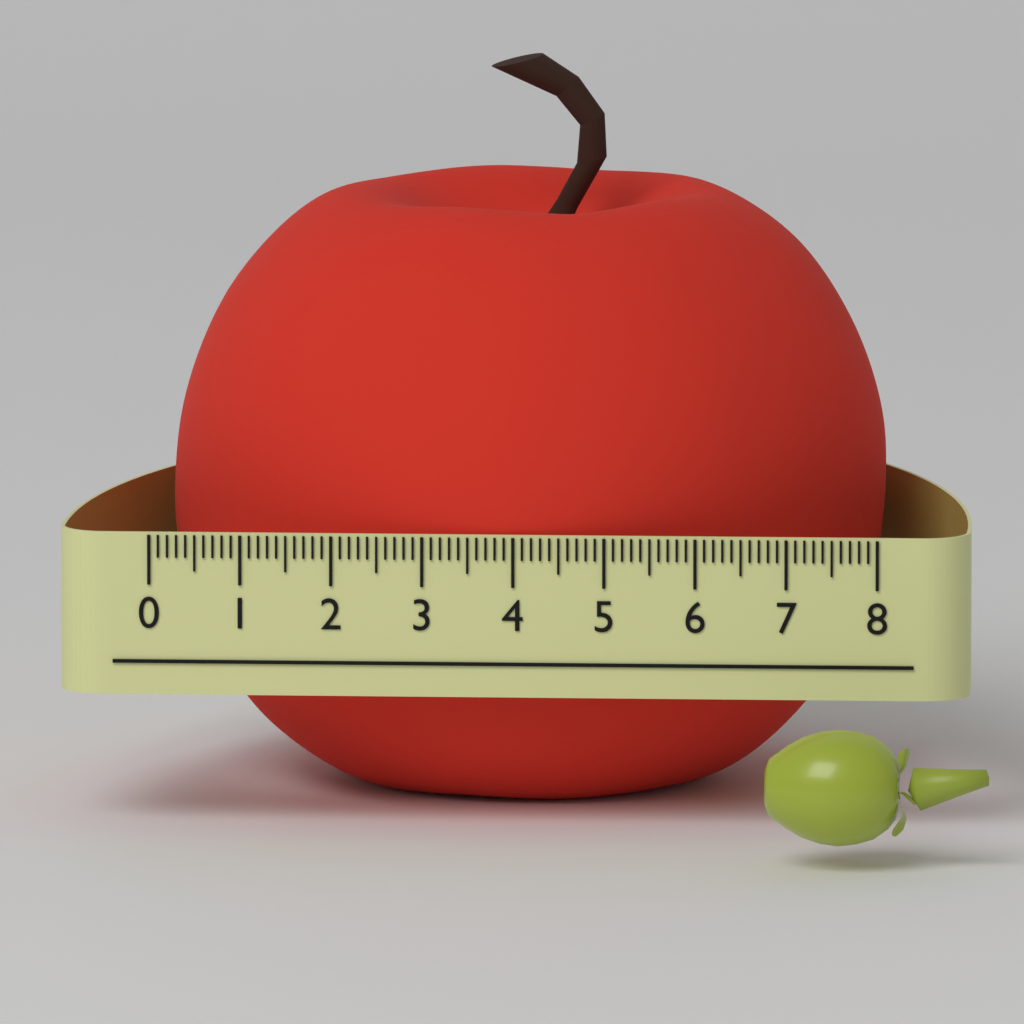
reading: 7.9 (no unit)
